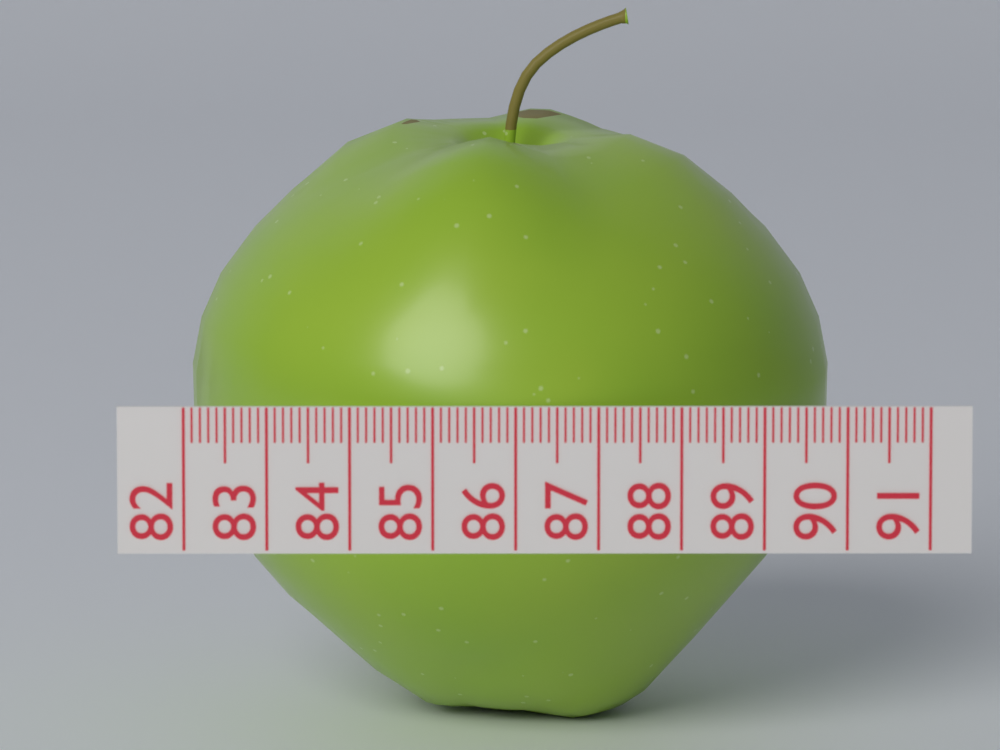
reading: 89.9 (no unit)
